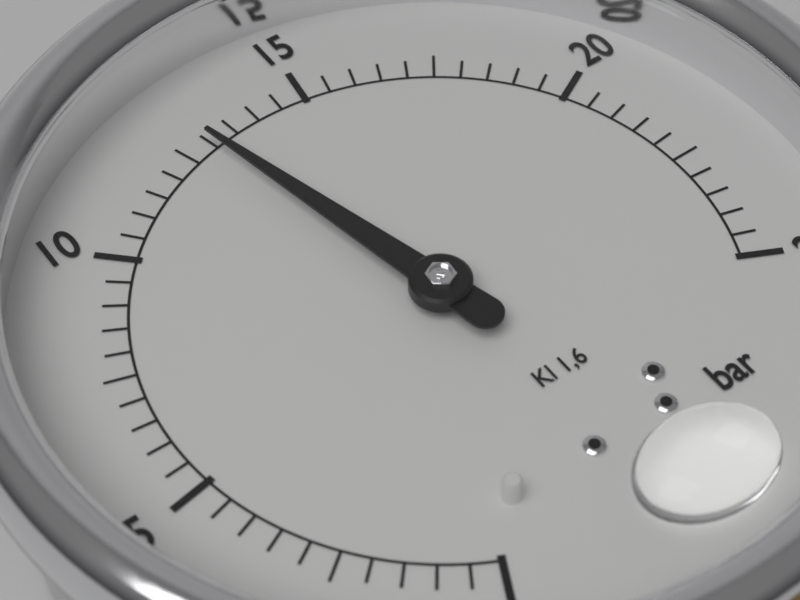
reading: 13.0 bar
